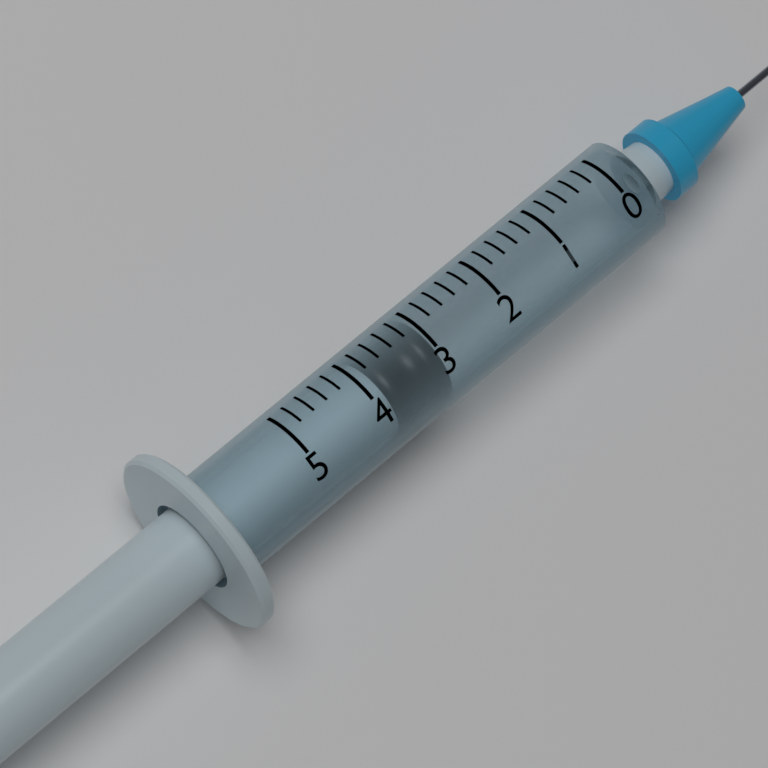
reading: 3.0 (no unit)
